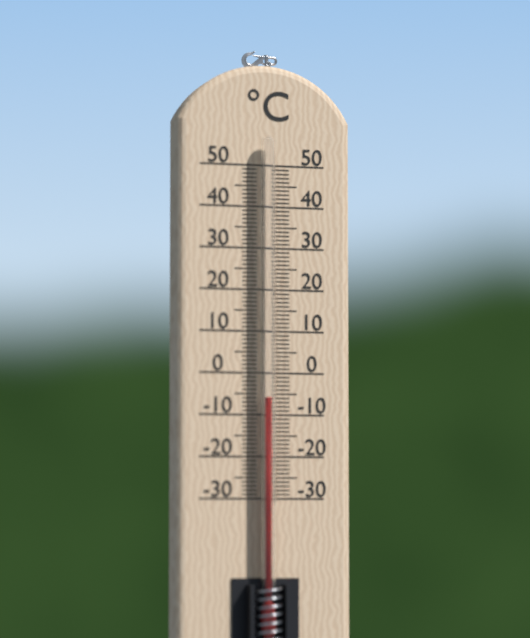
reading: -6 °C
